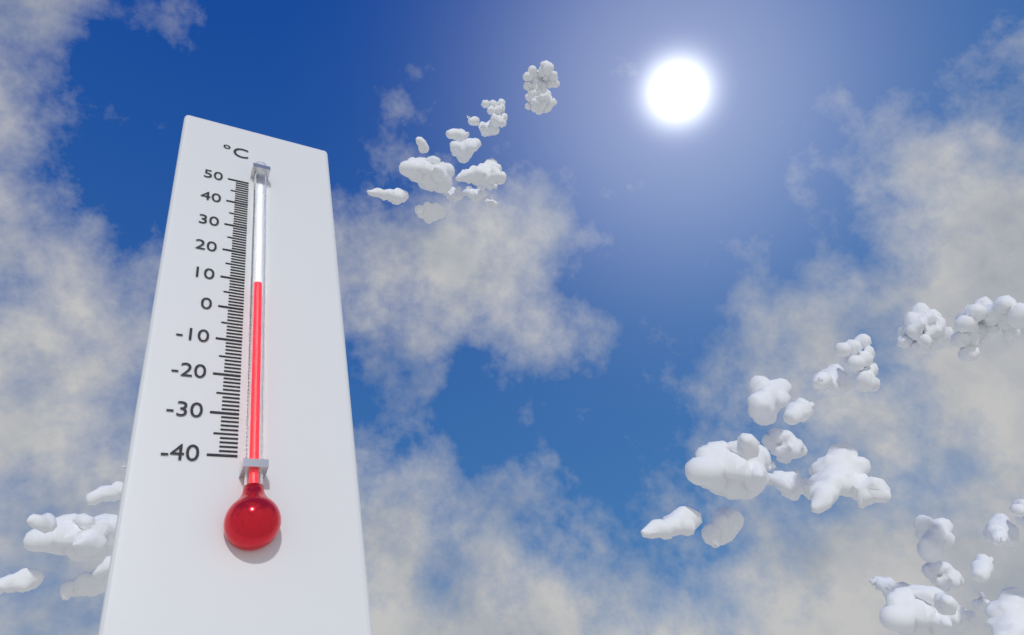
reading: 7 °C
